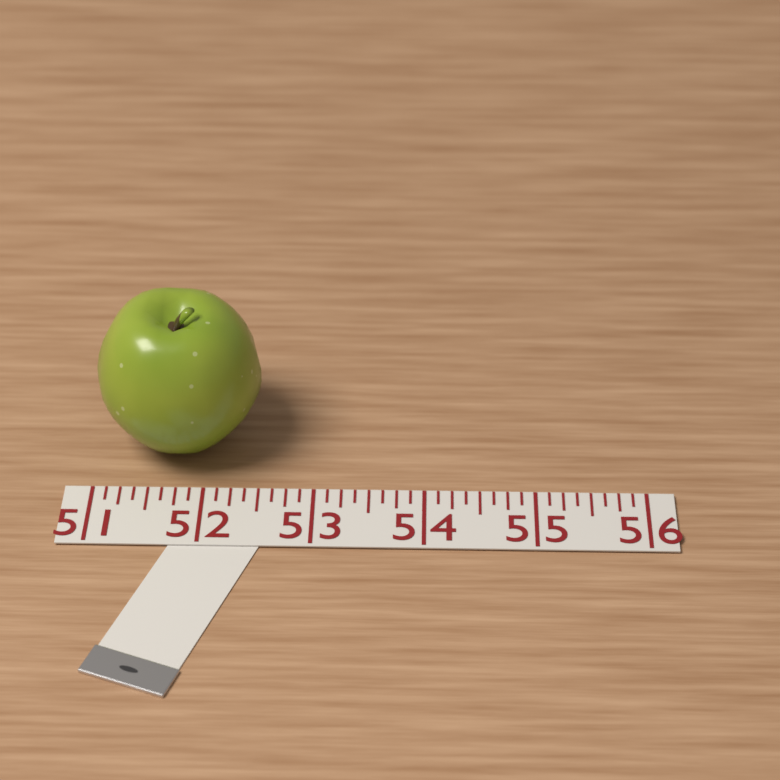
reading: 52.500 (no unit)
